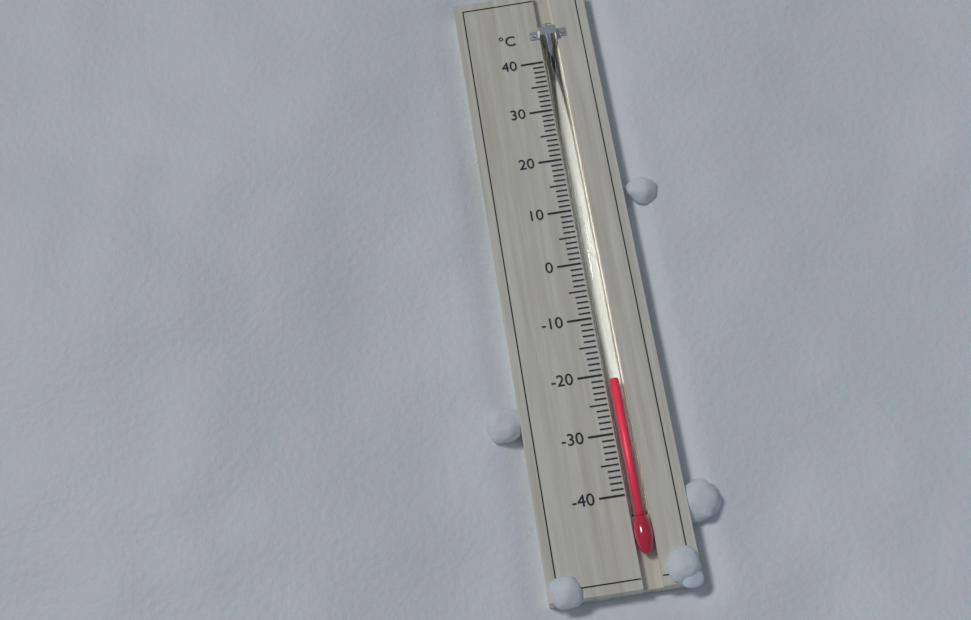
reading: -21 °C
